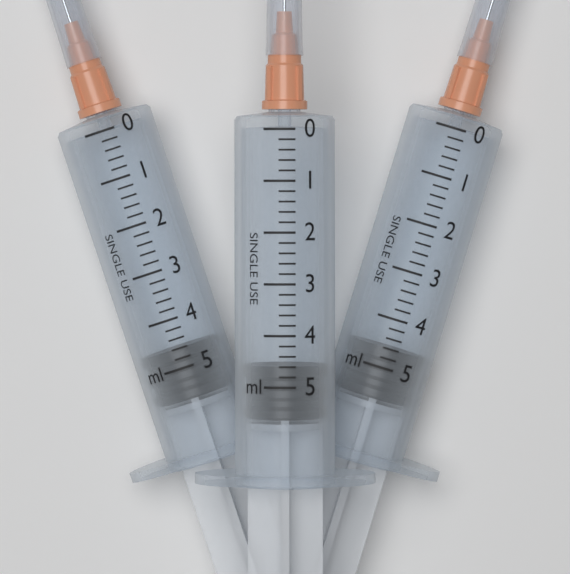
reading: 4.6 ml
